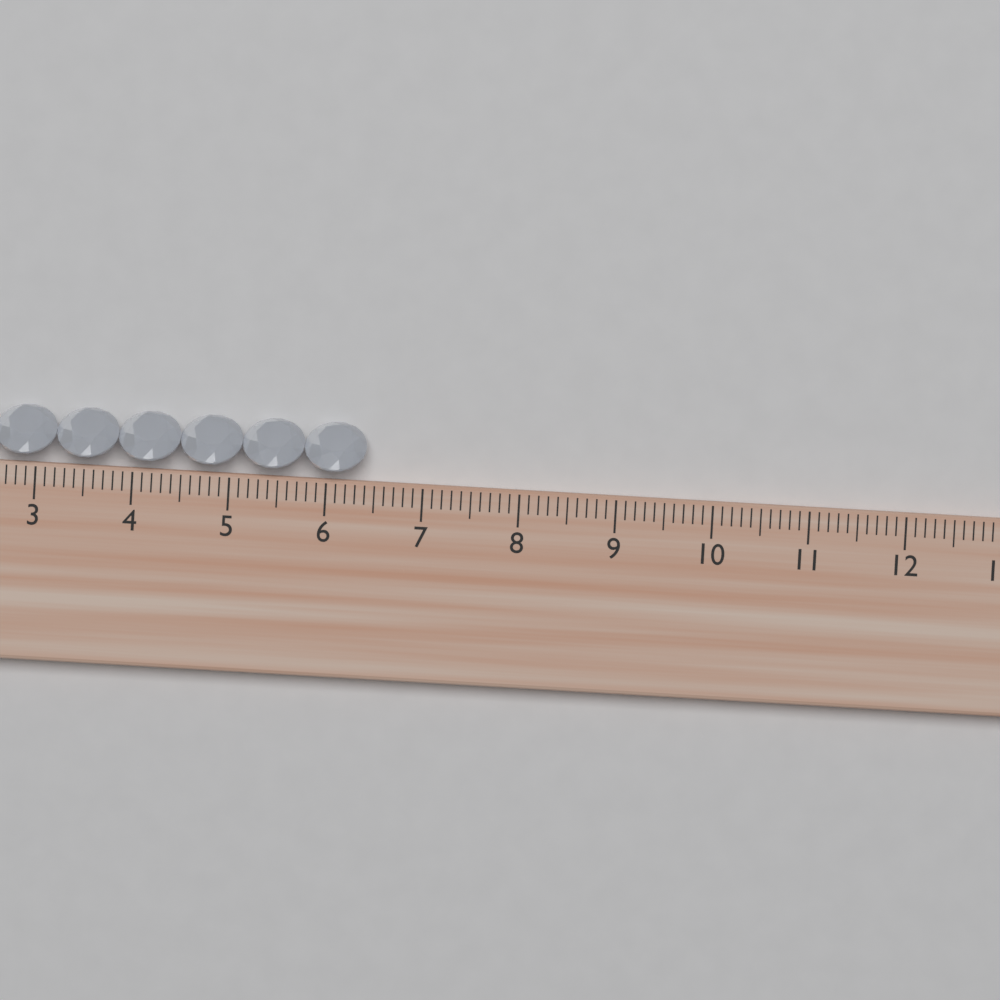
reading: 6.4 cm
